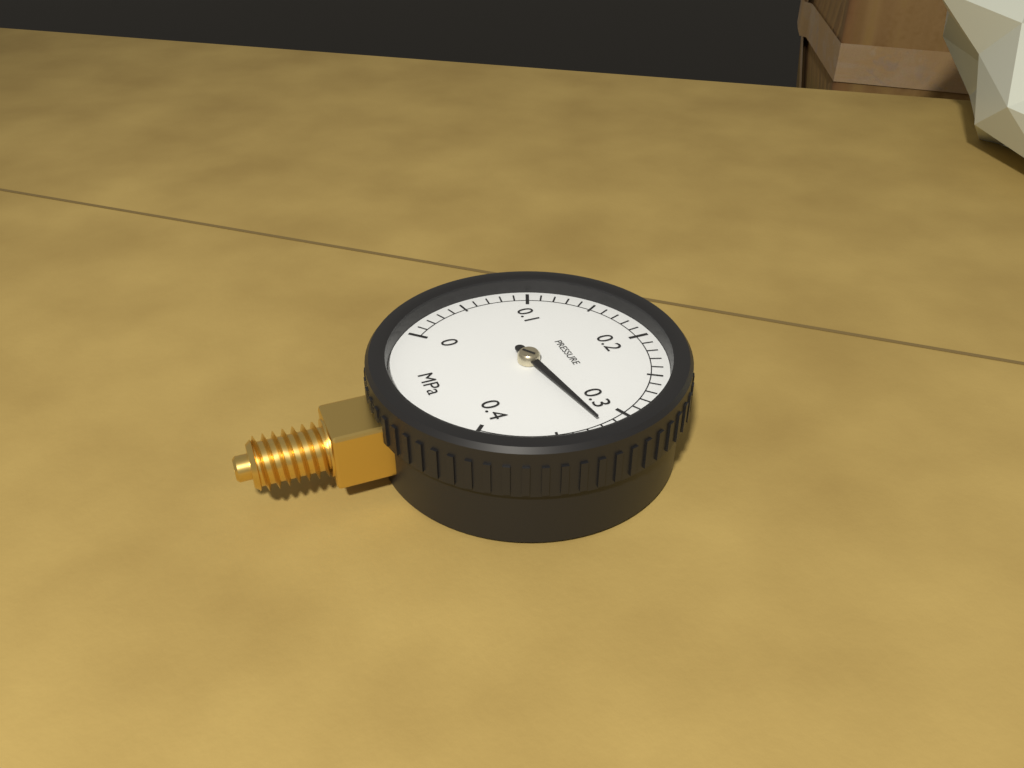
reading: 0.32 MPa
